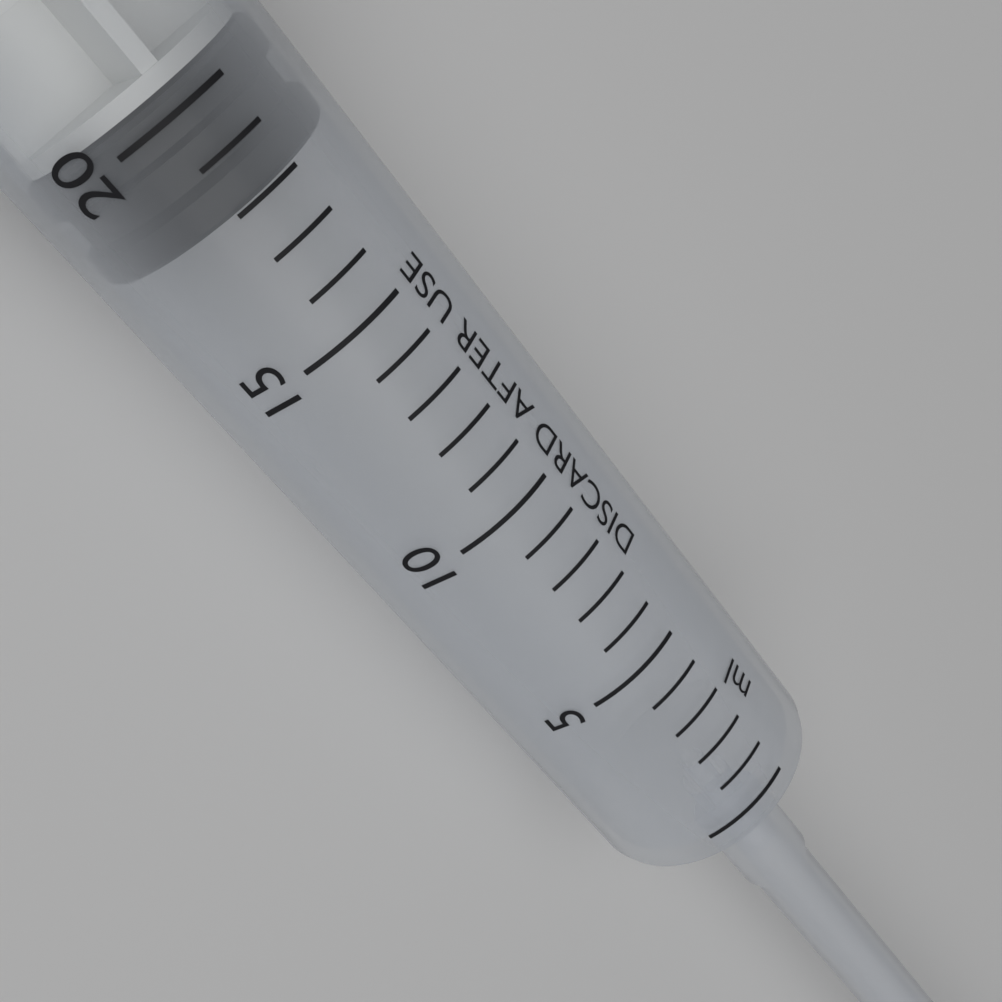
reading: 18 ml
